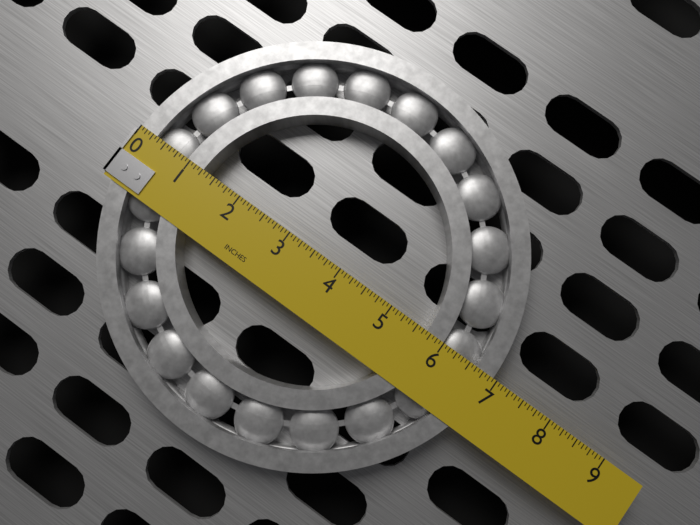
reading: 6.9375 in
